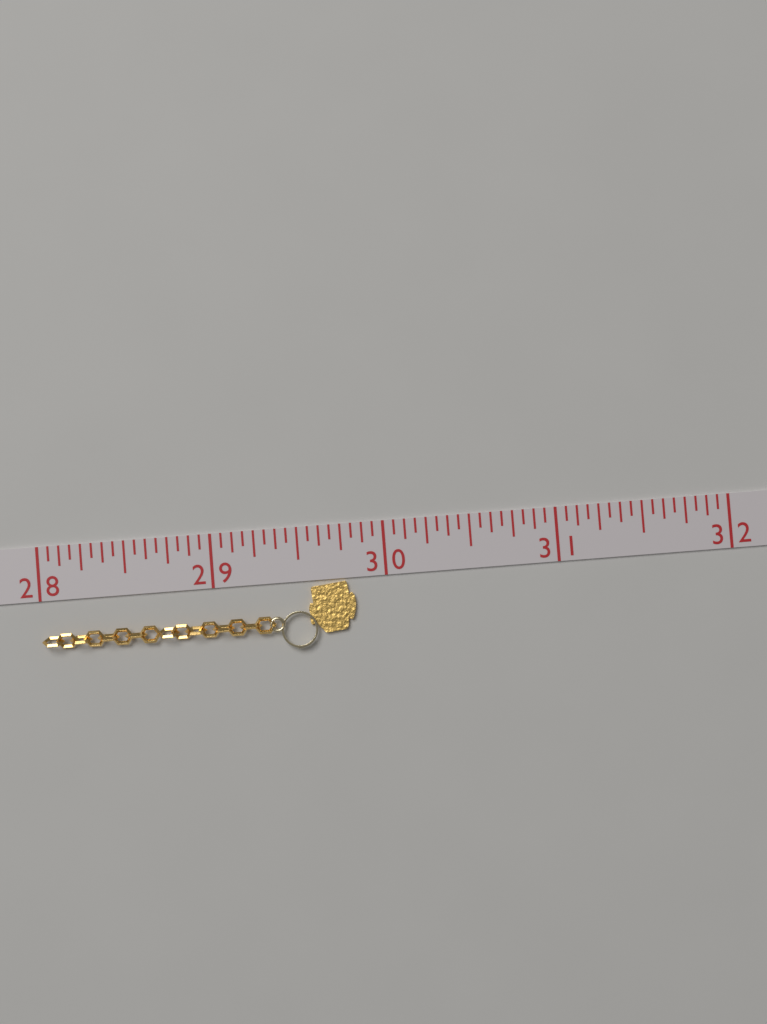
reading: 29.8125 (no unit)
